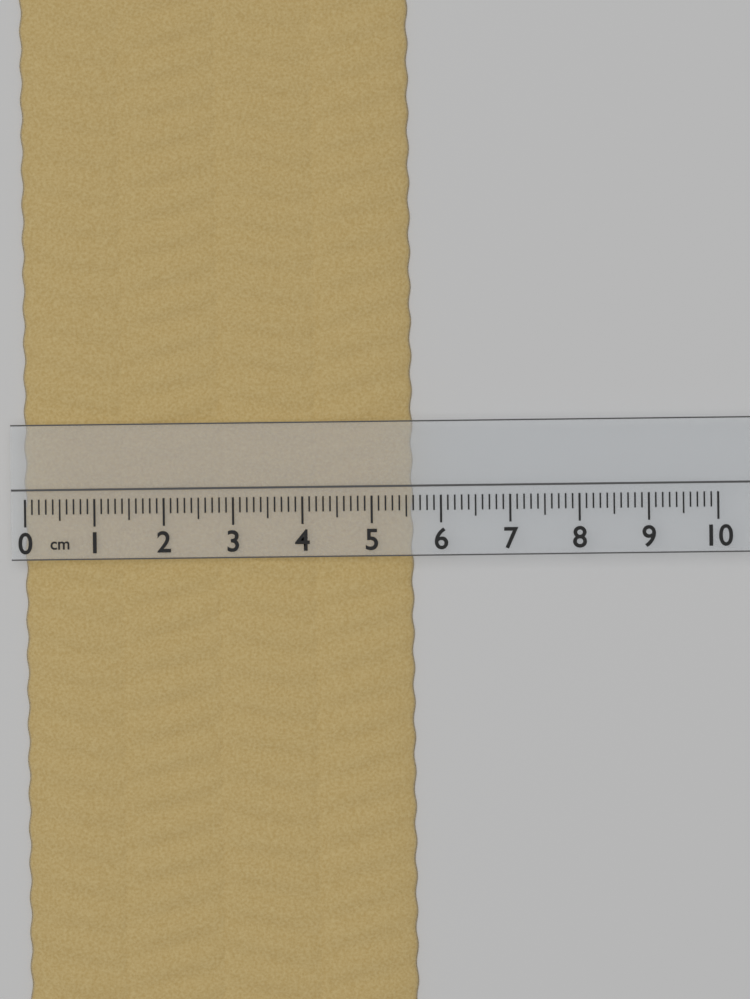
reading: 5.6 cm
